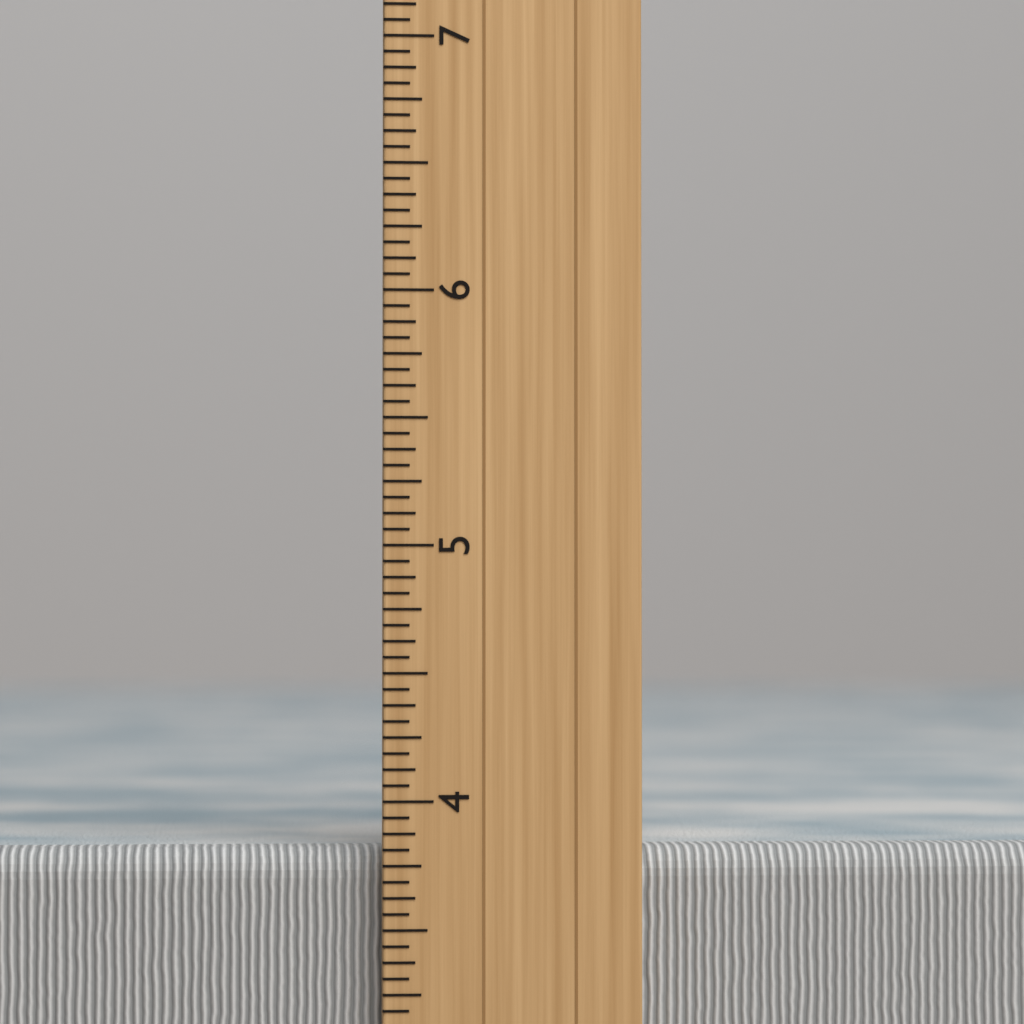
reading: 3.8125 inch
